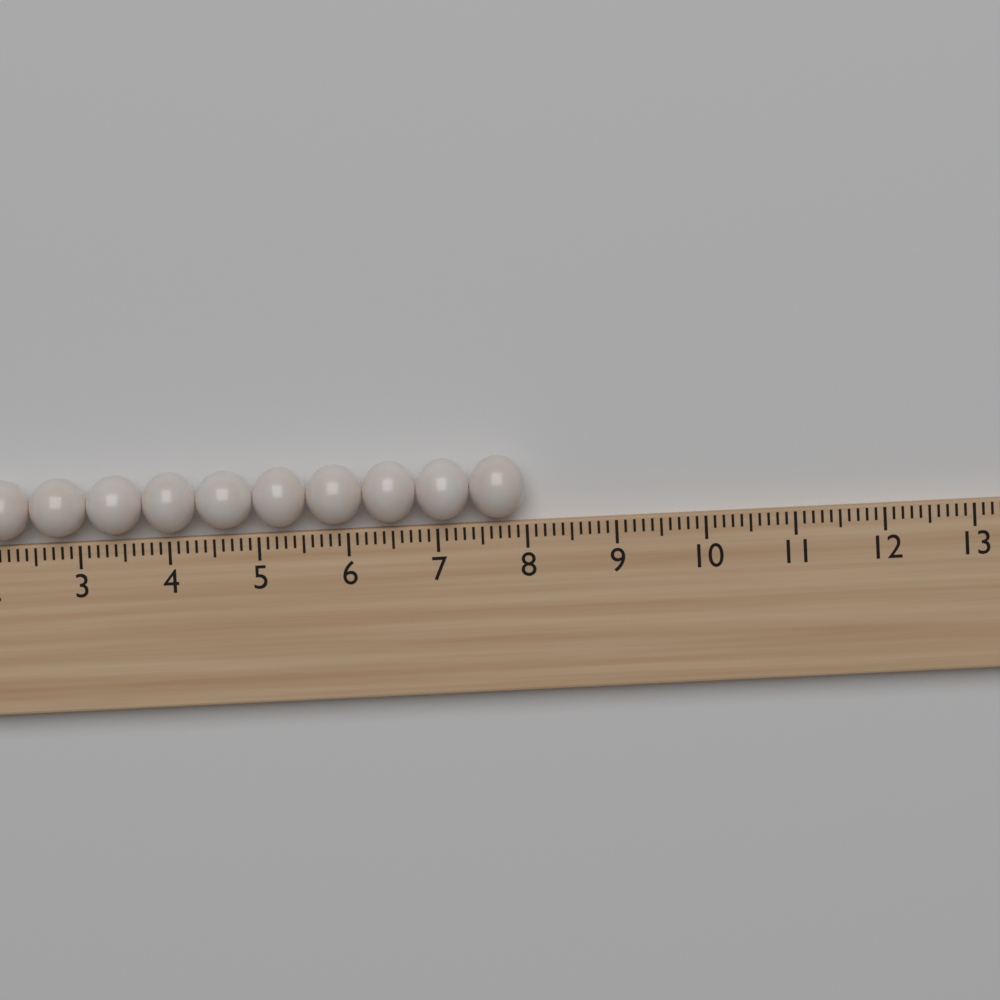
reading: 8.0 (no unit)
